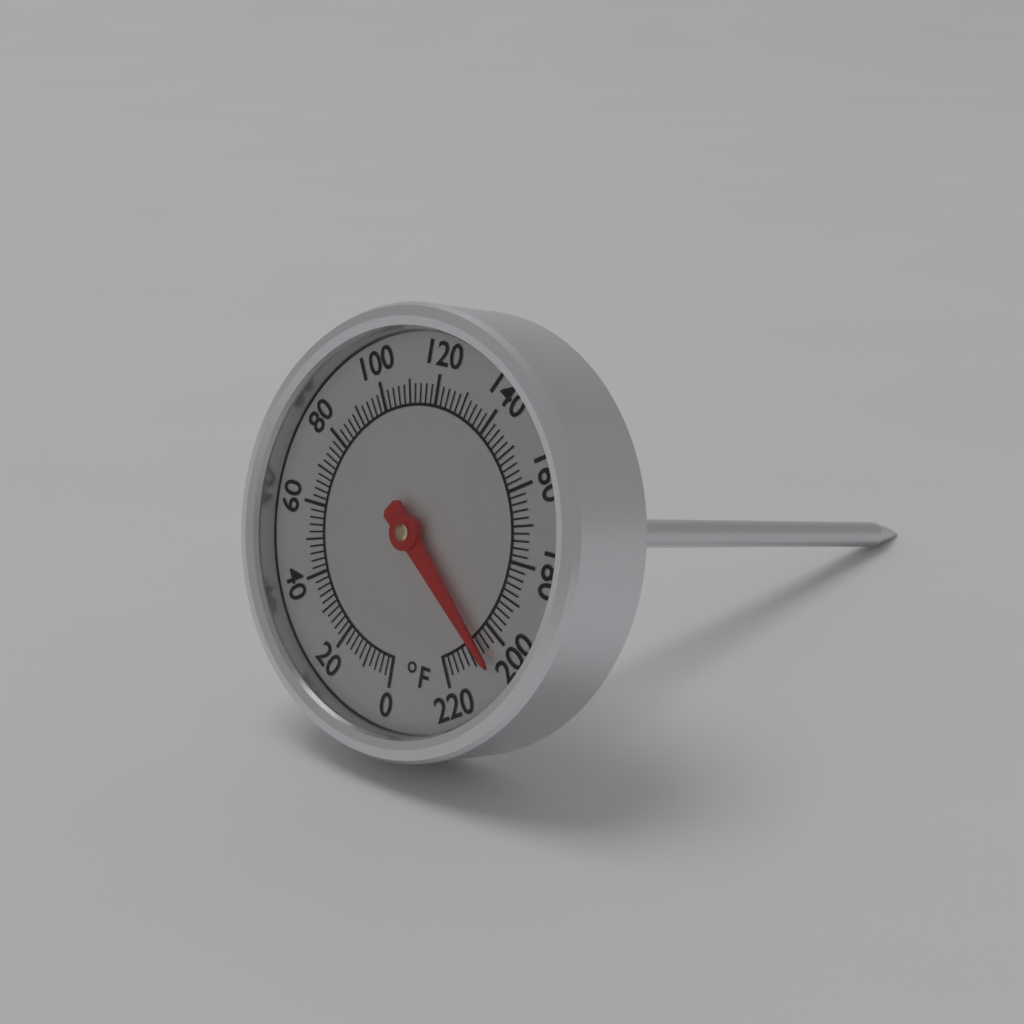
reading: 206 °F
